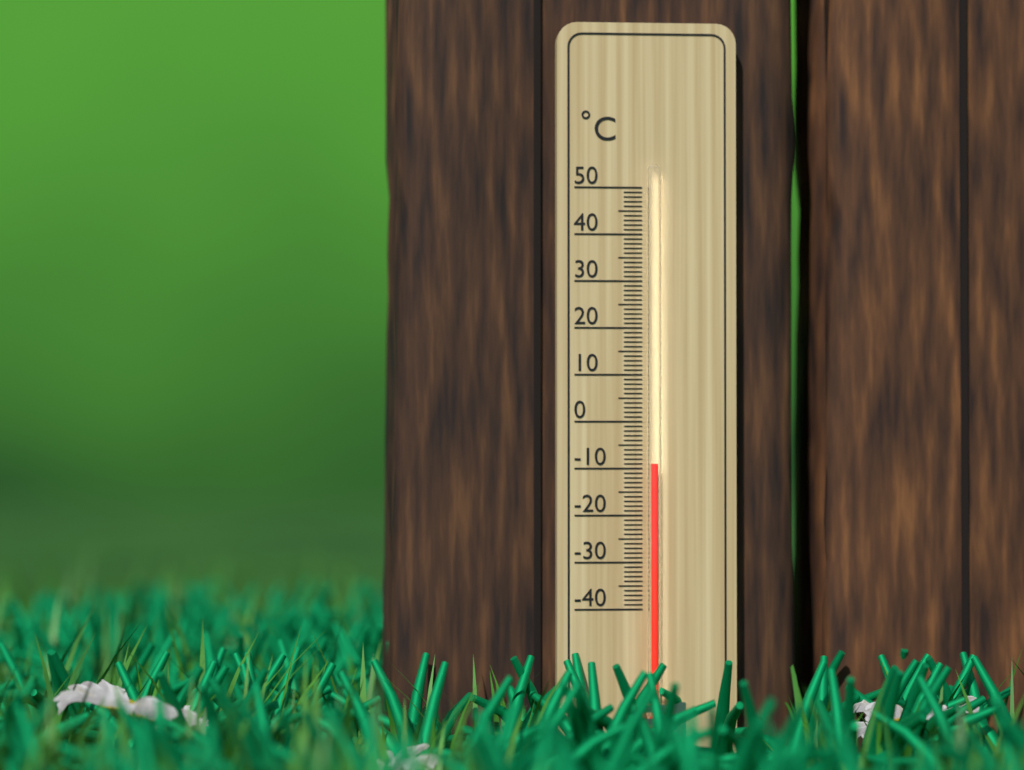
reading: -9 °C
